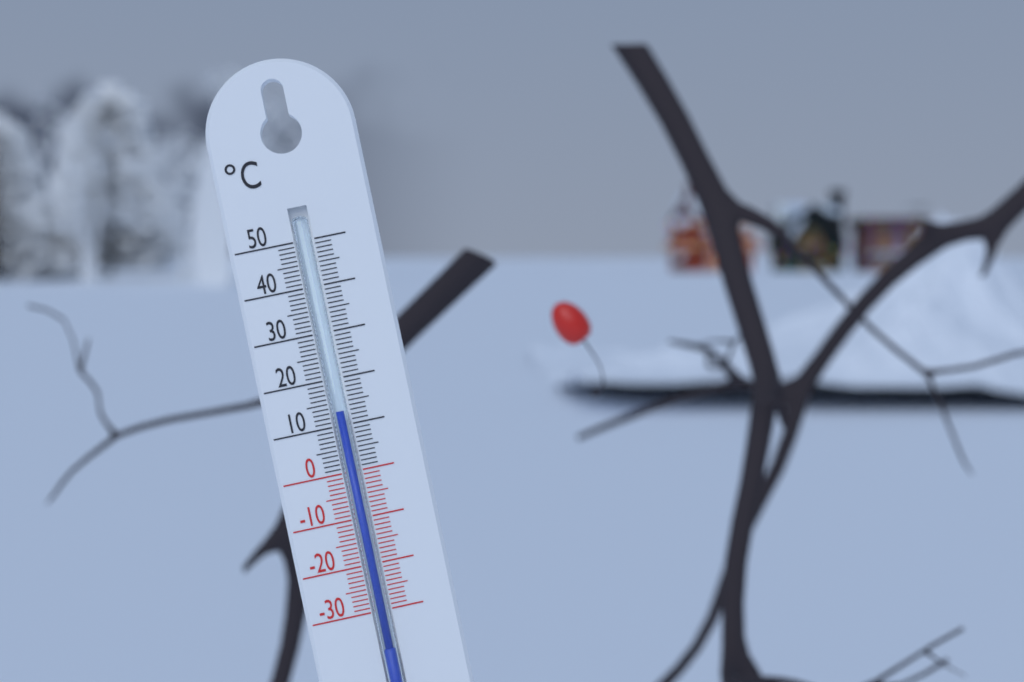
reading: 13 °C
